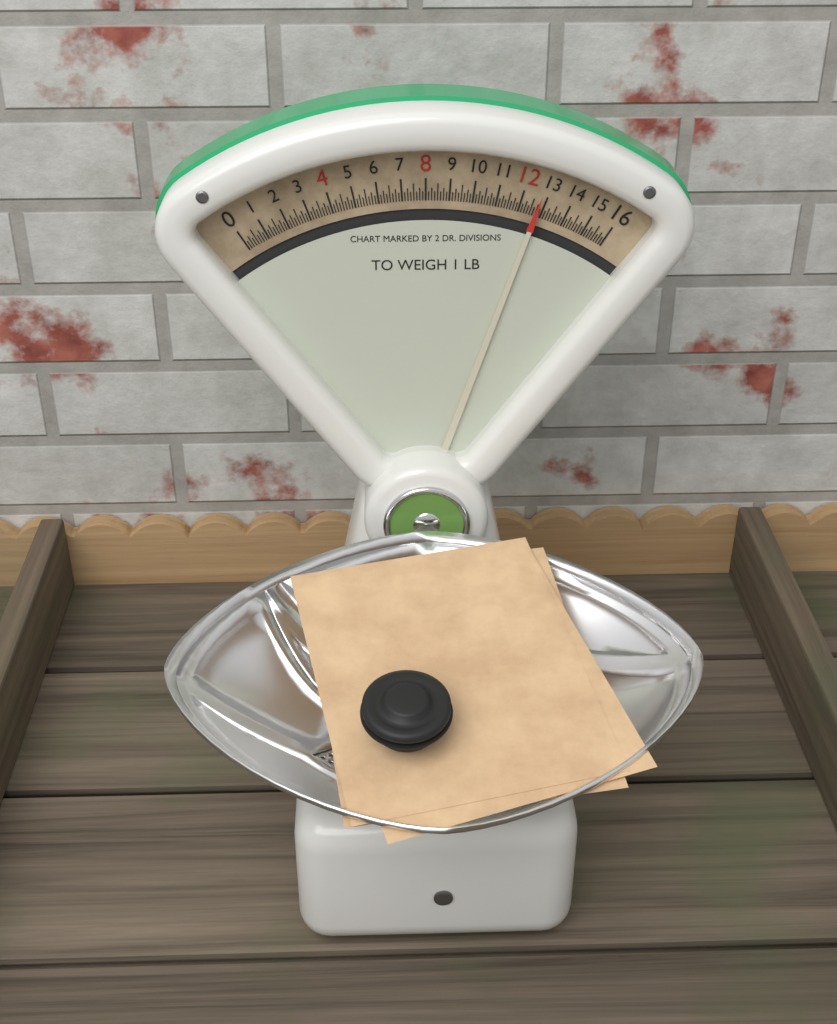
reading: 12.750 oz
